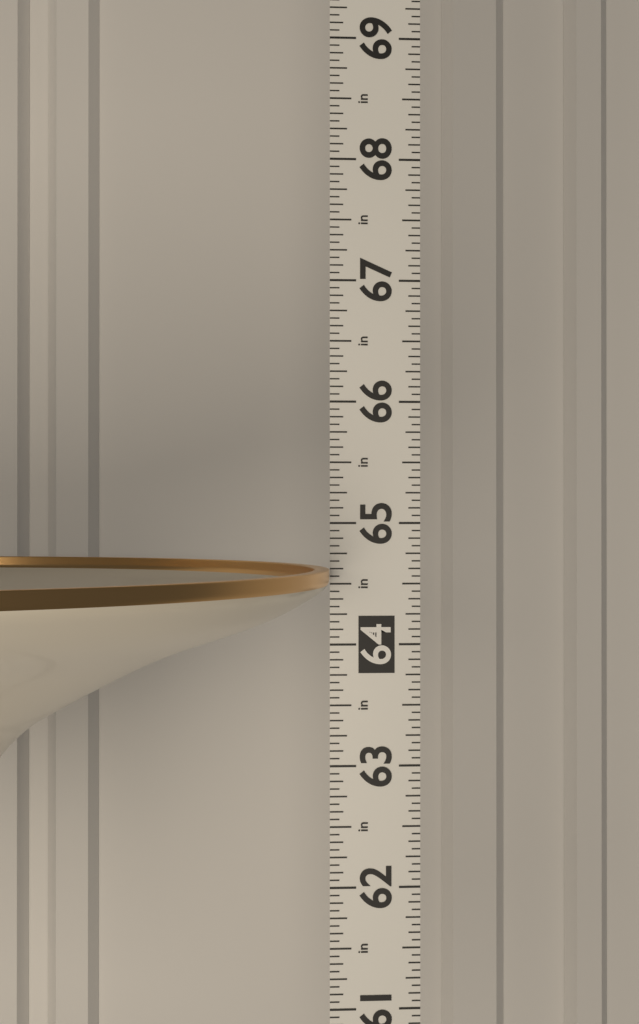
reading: 64.6250 in
